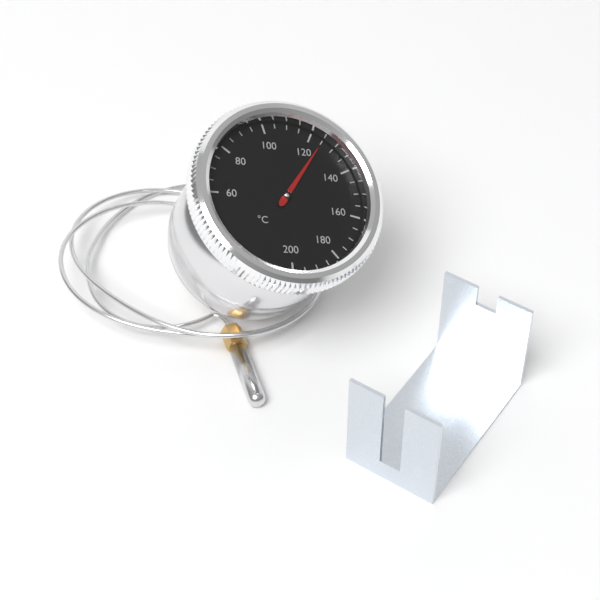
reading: 125 °C
